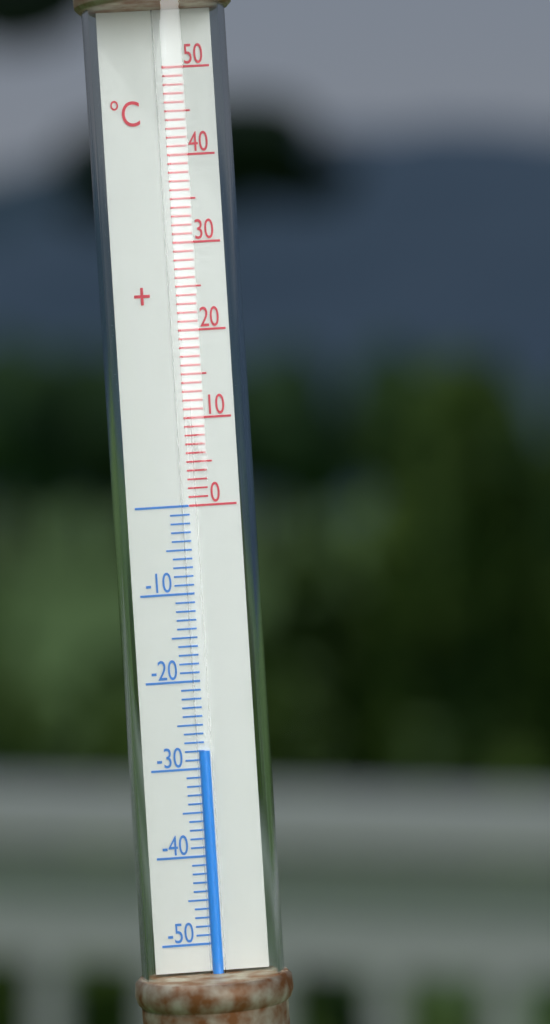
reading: -28 °C
